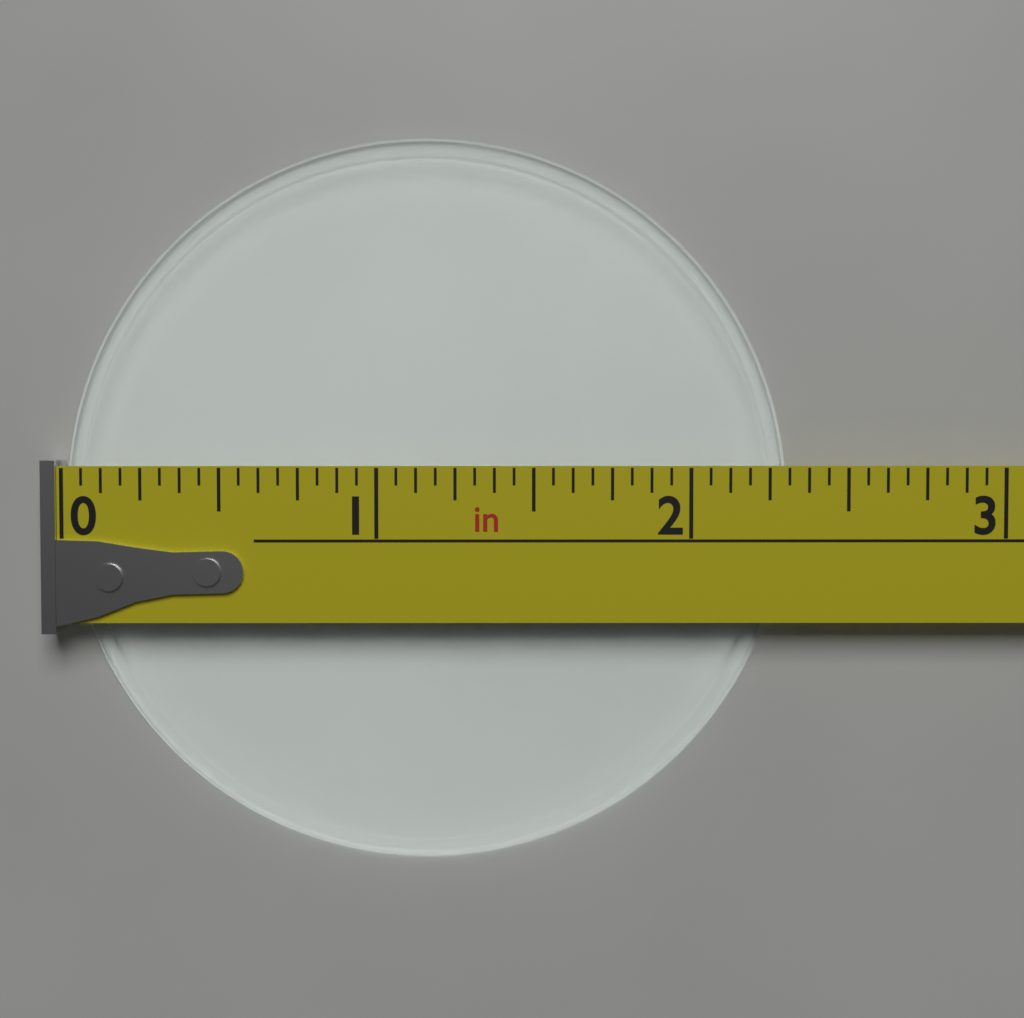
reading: 2.3125 in
